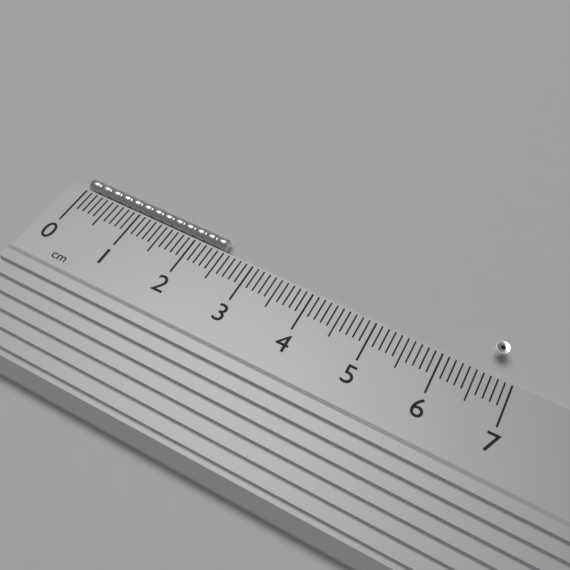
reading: 2.5 cm
